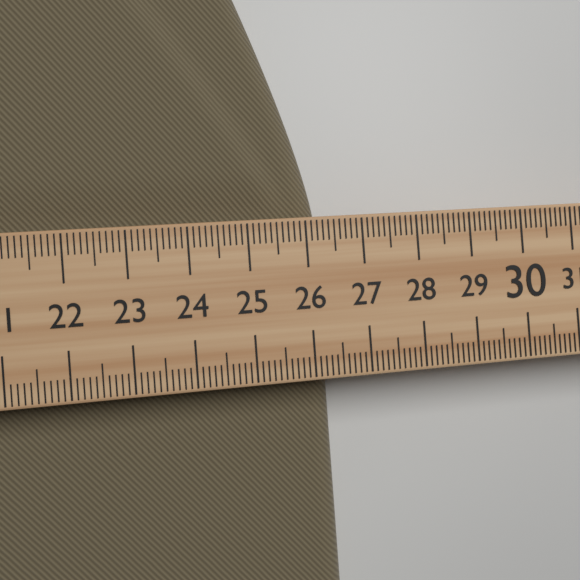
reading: 26.4 (no unit)
